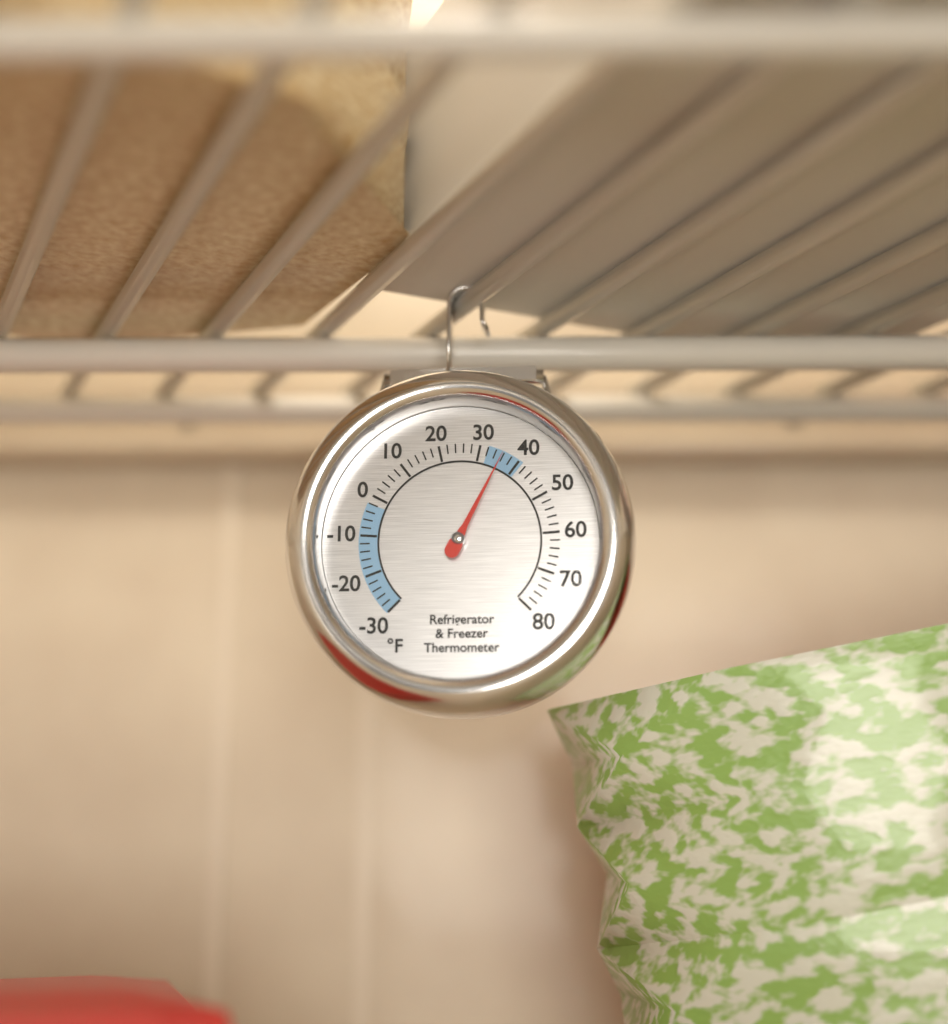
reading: 36 °F
